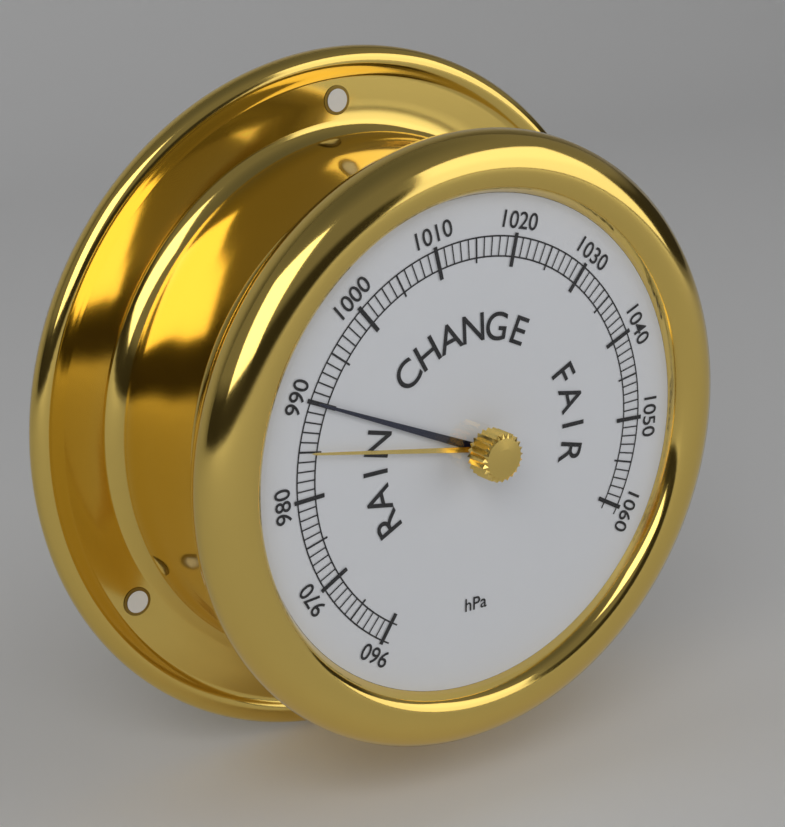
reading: 990 hPa
